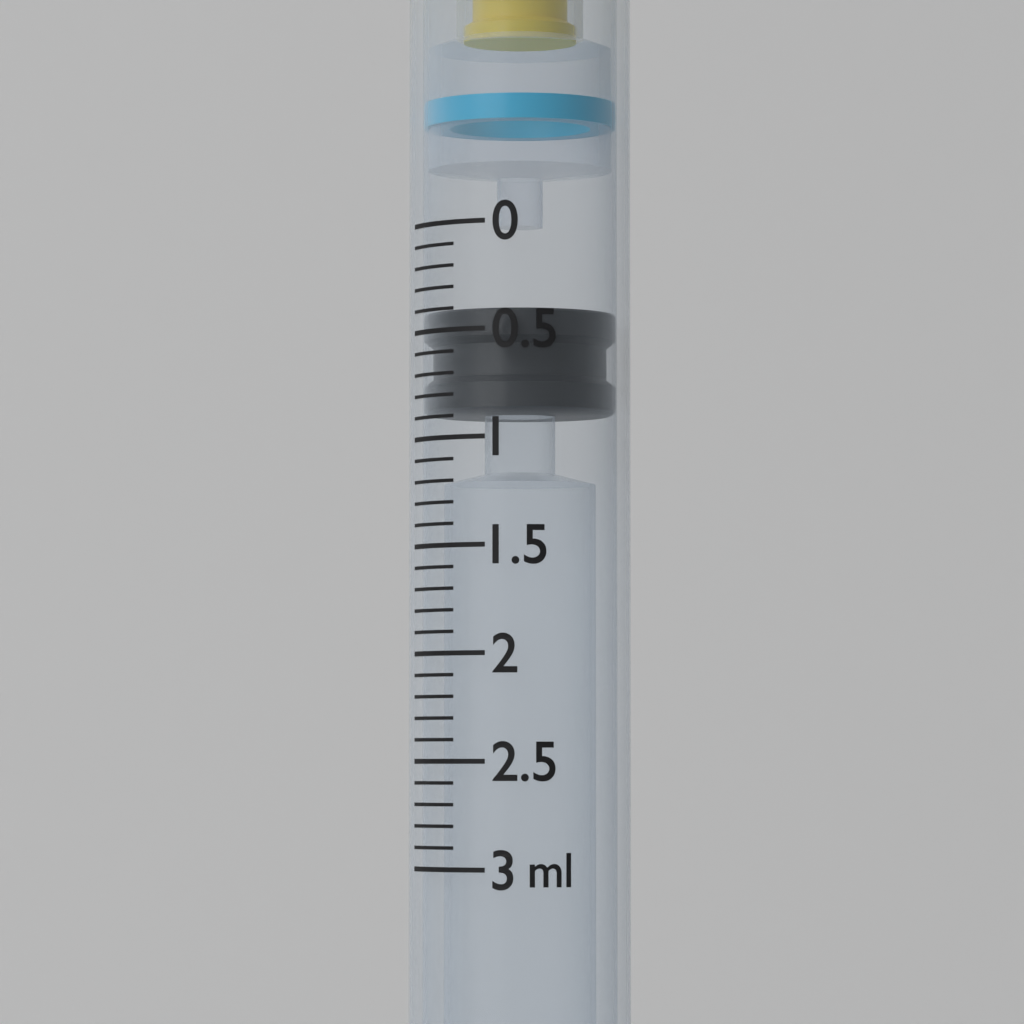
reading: 0.4 ml
